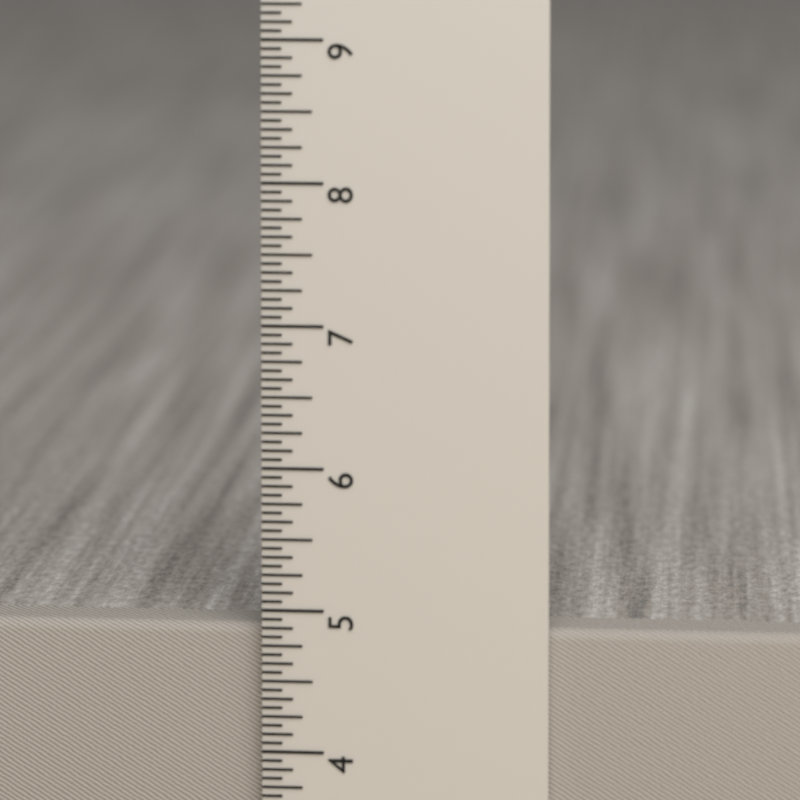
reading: 4.8750 in
